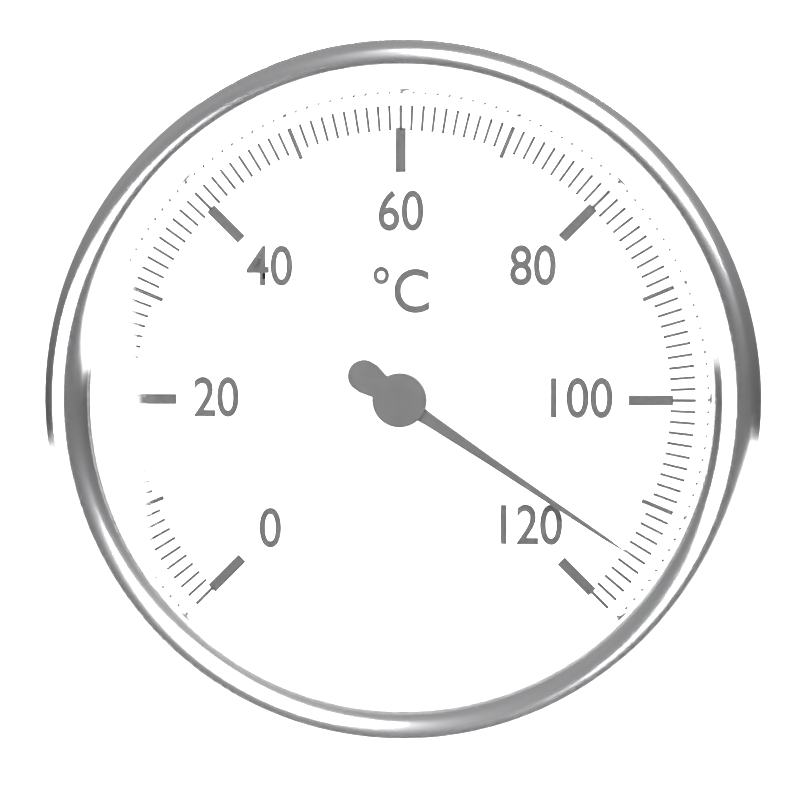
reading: 115 °C
